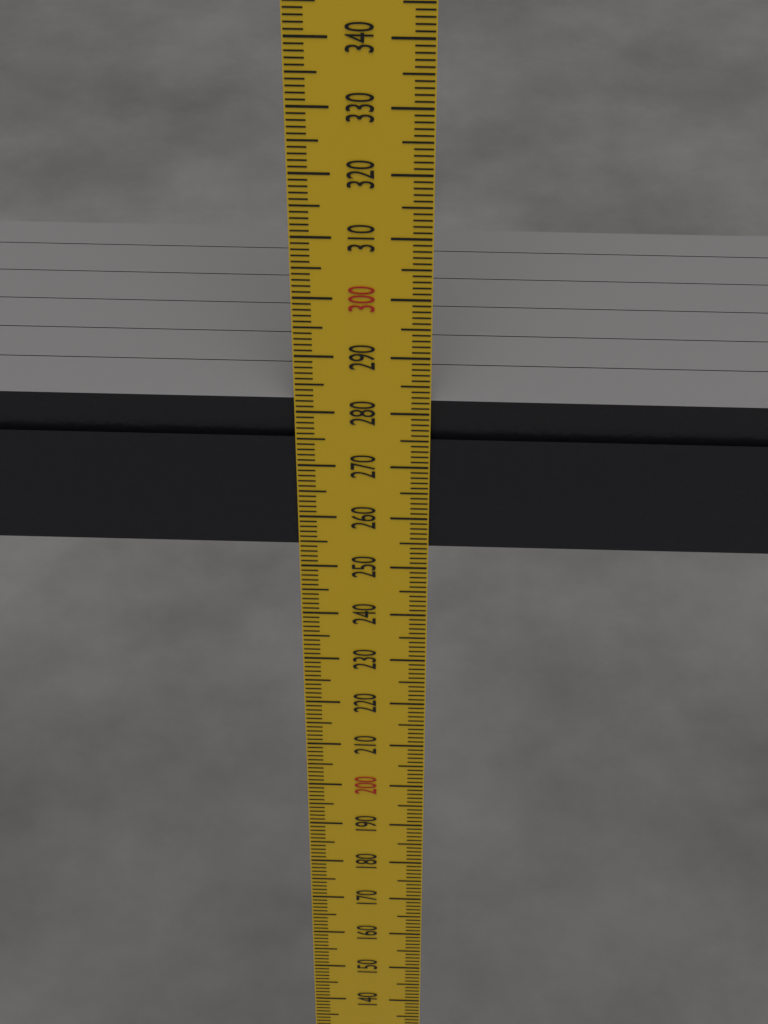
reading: 282 mm
